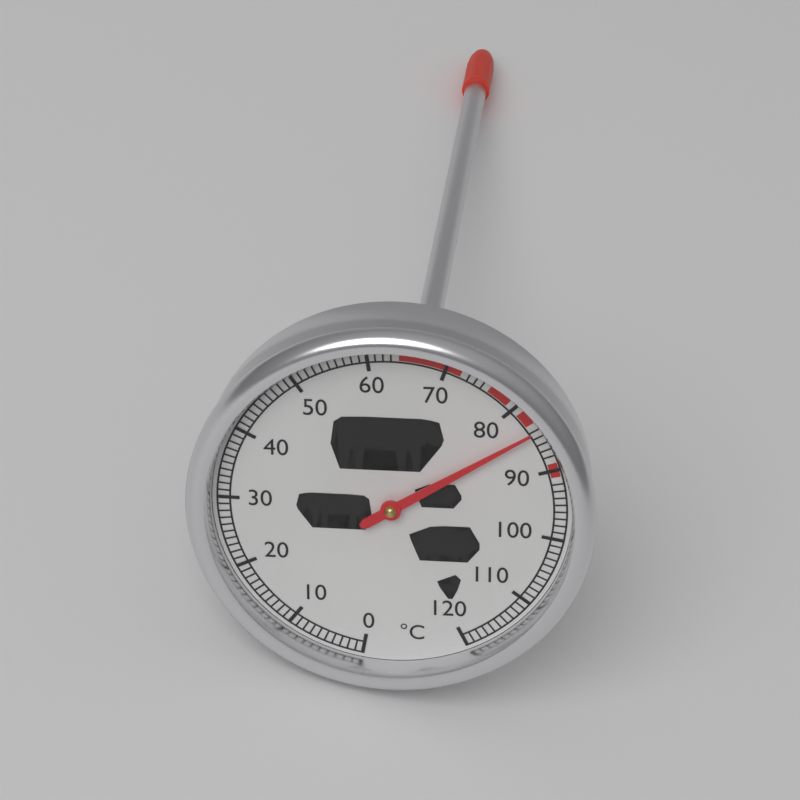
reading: 84 °C
